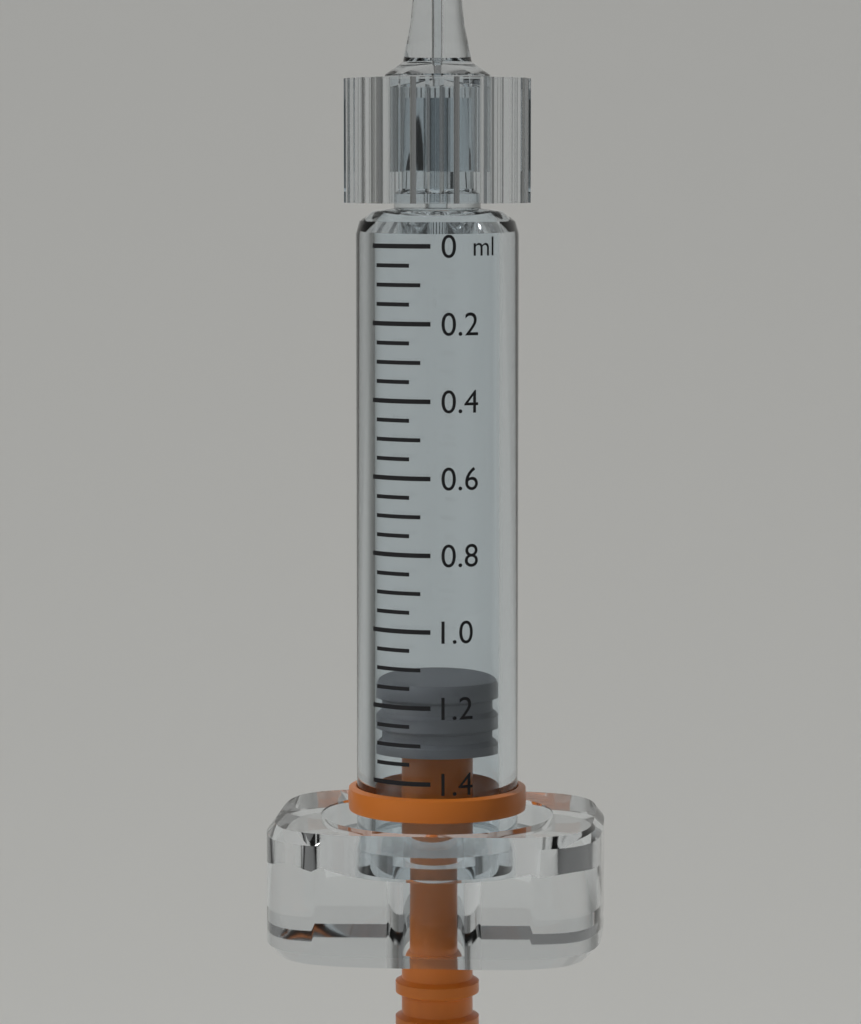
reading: 1.15 ml
